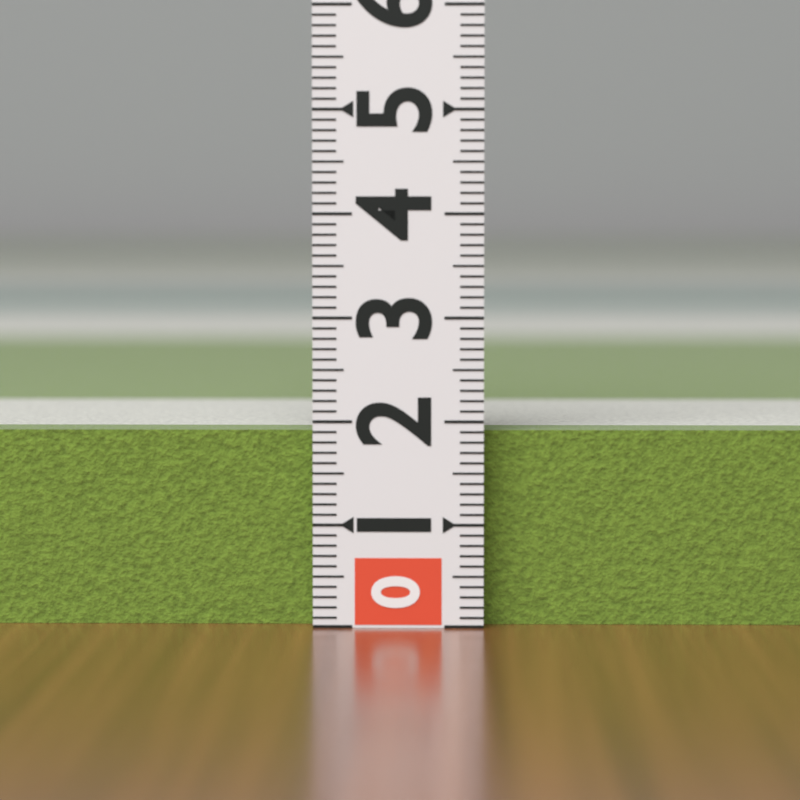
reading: 1.9 (no unit)
